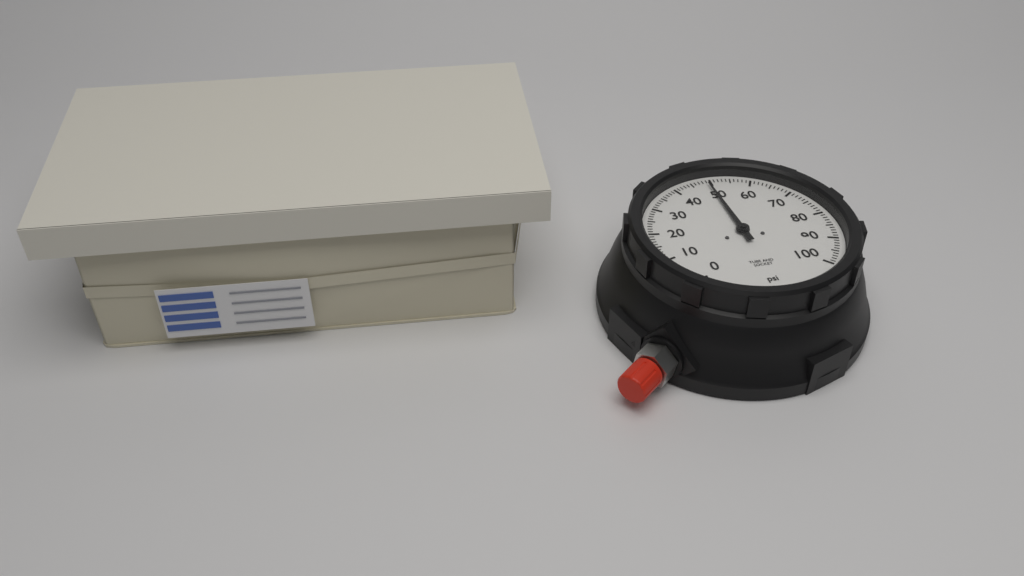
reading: 49 psi
